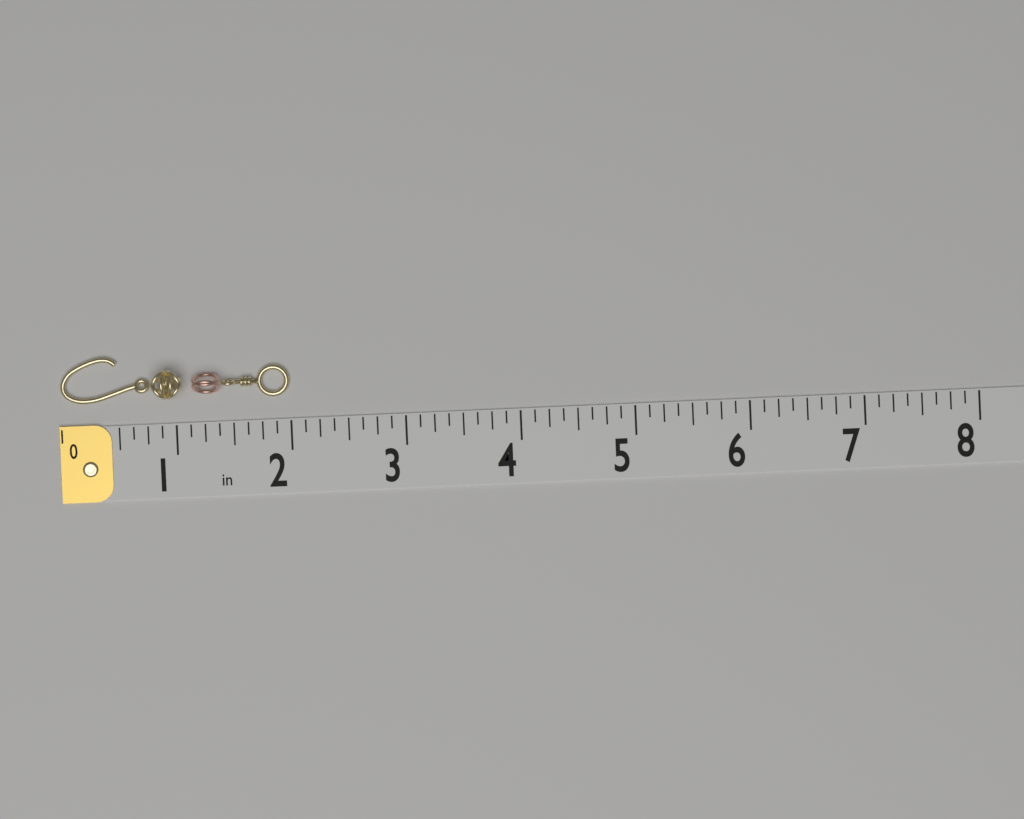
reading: 2.000 in
